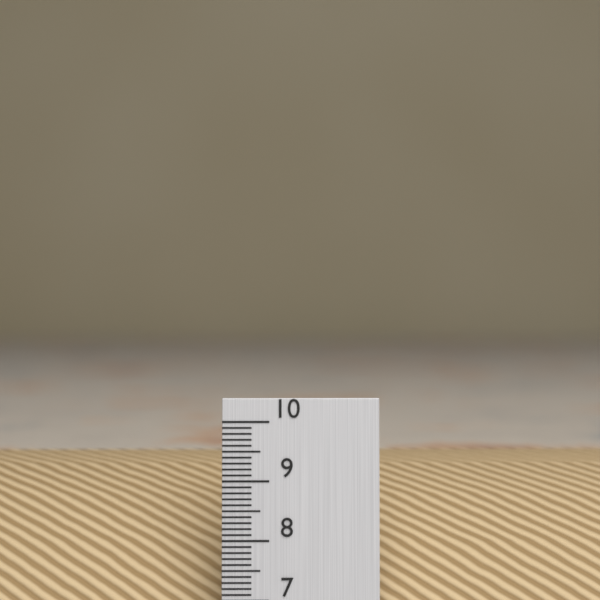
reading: 9.1 (no unit)
